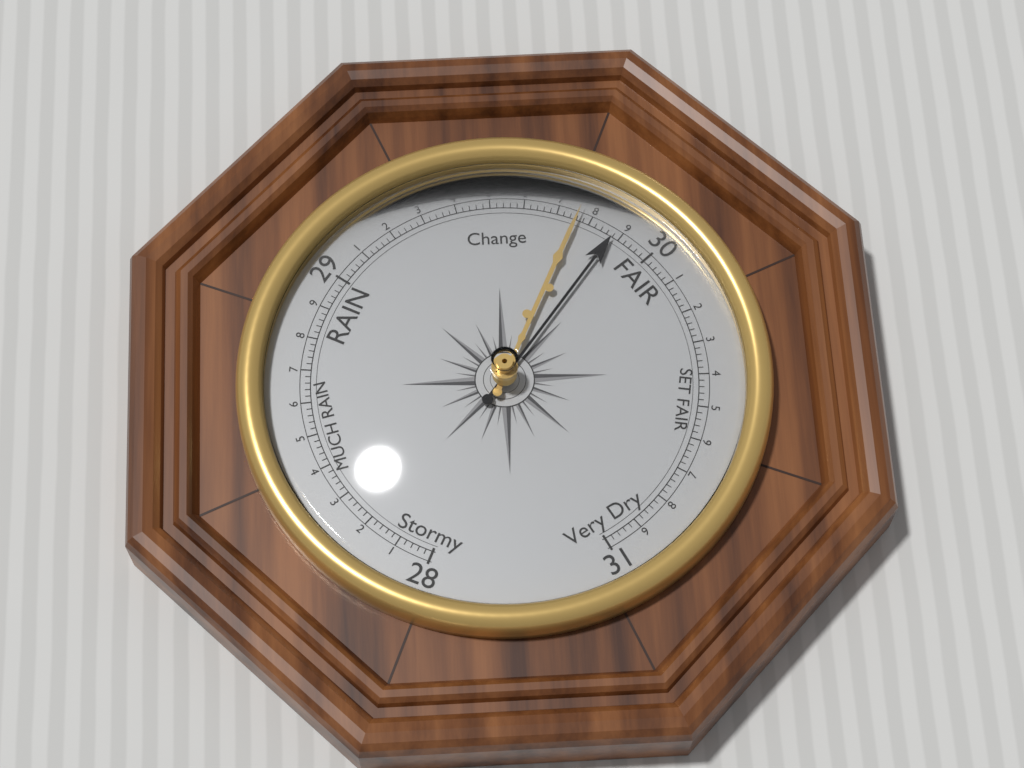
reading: 29.88 (no unit)
